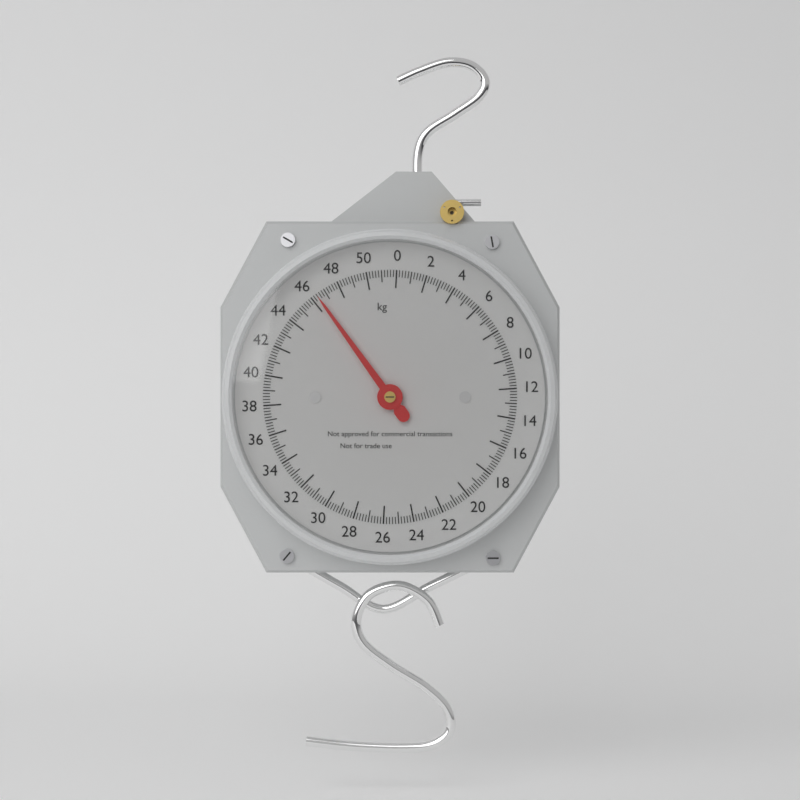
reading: 46.4 kg
